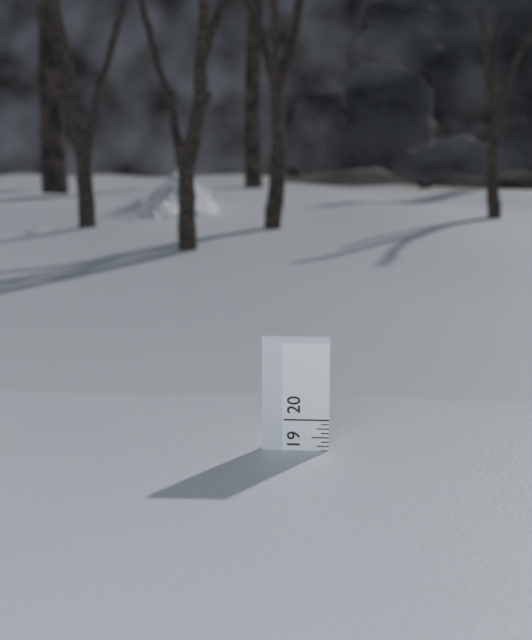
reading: 19.125 (no unit)
